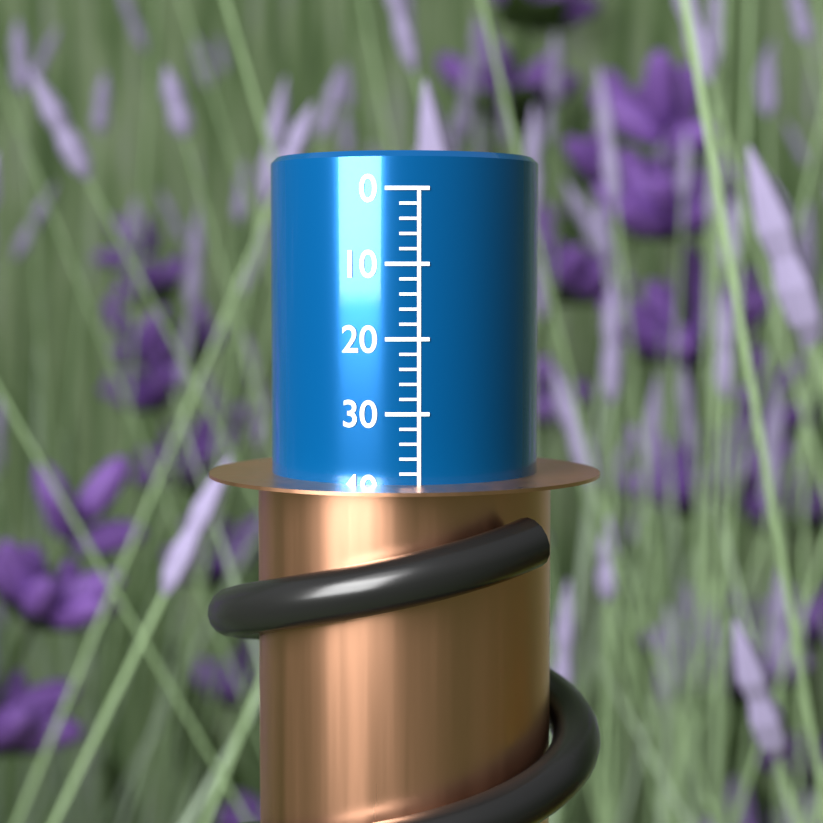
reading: 40 (no unit)
